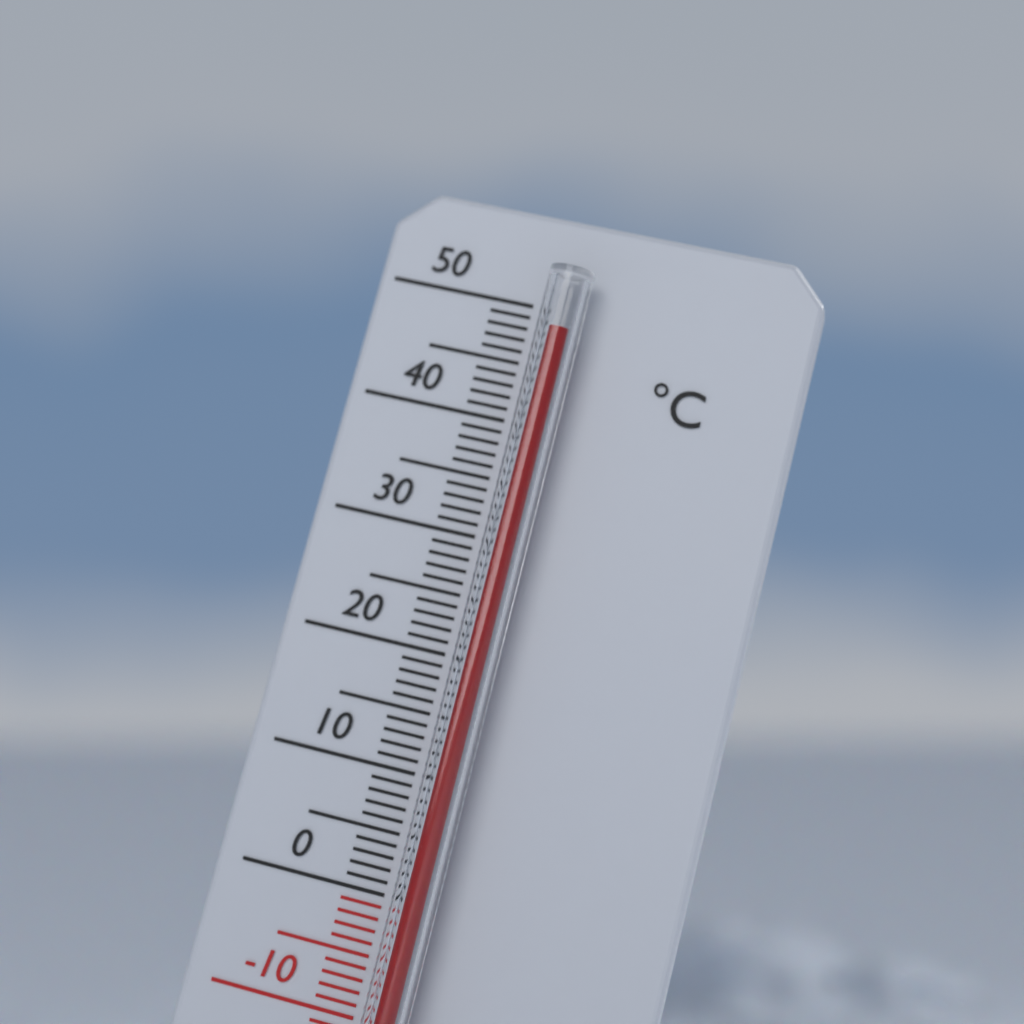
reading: 48 °C
